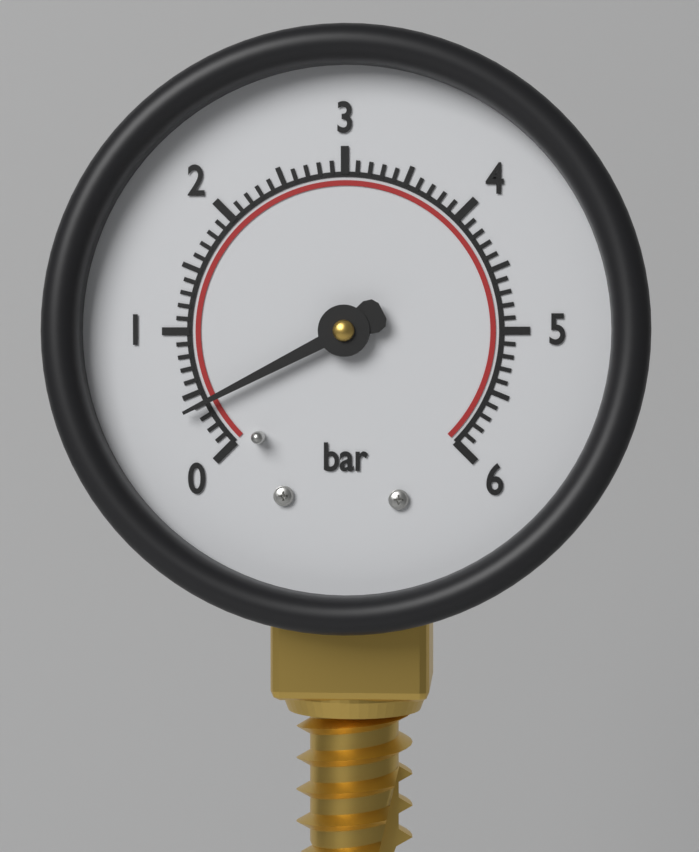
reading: 0.4 bar
